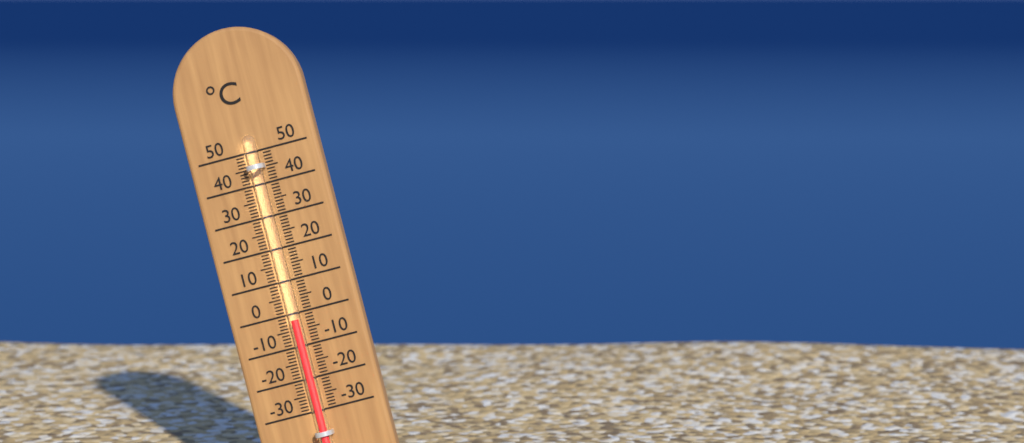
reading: -2 °C
